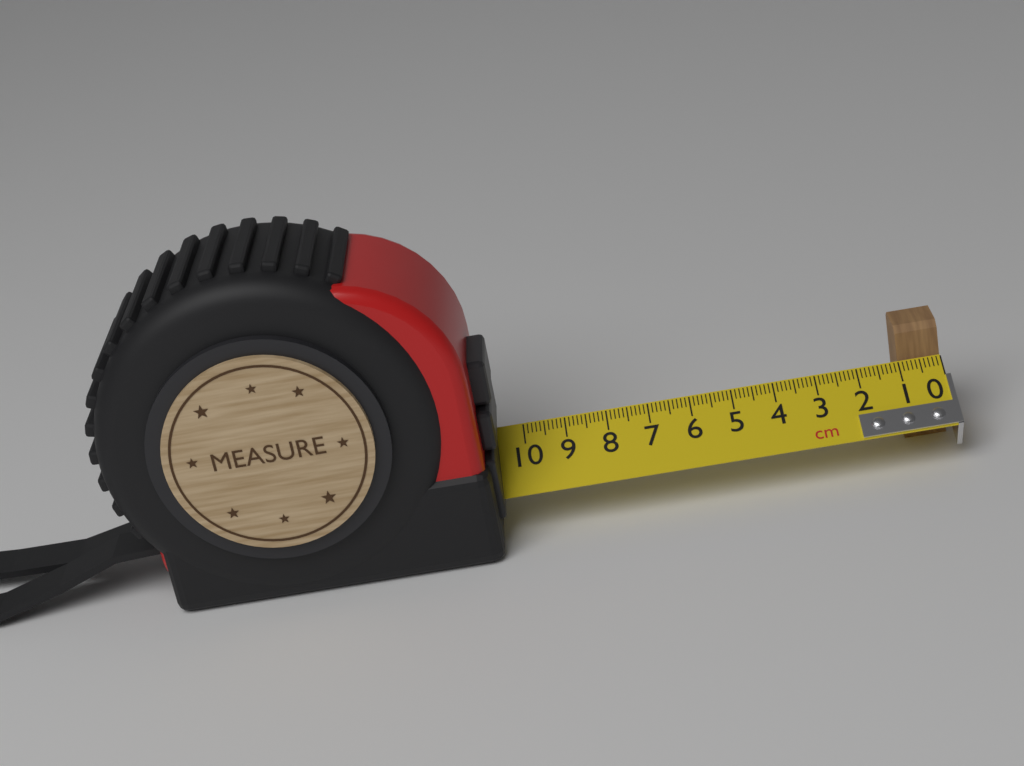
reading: 1.0 cm
